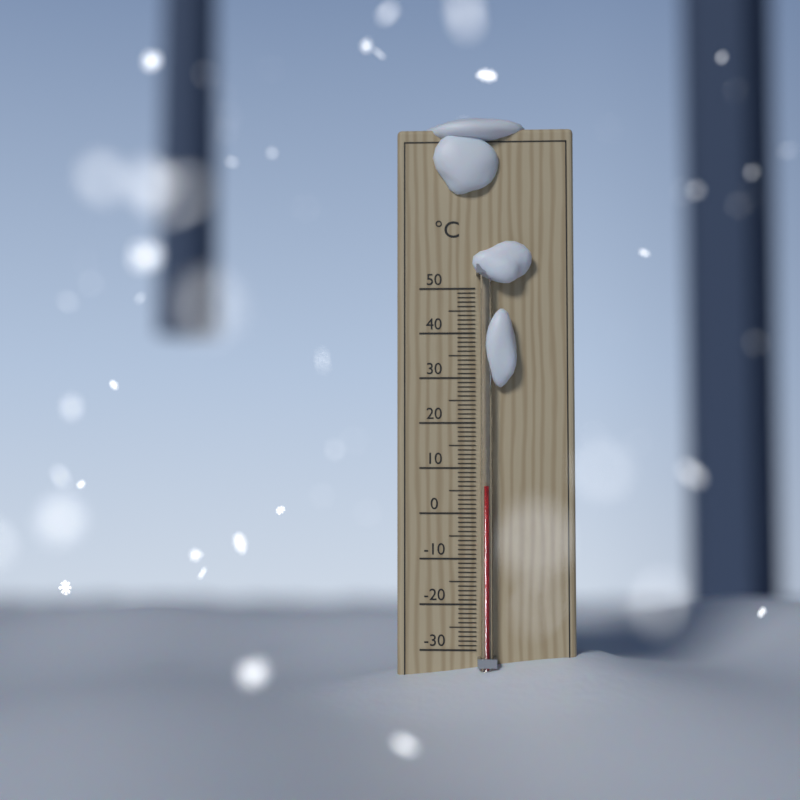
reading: 6 °C
